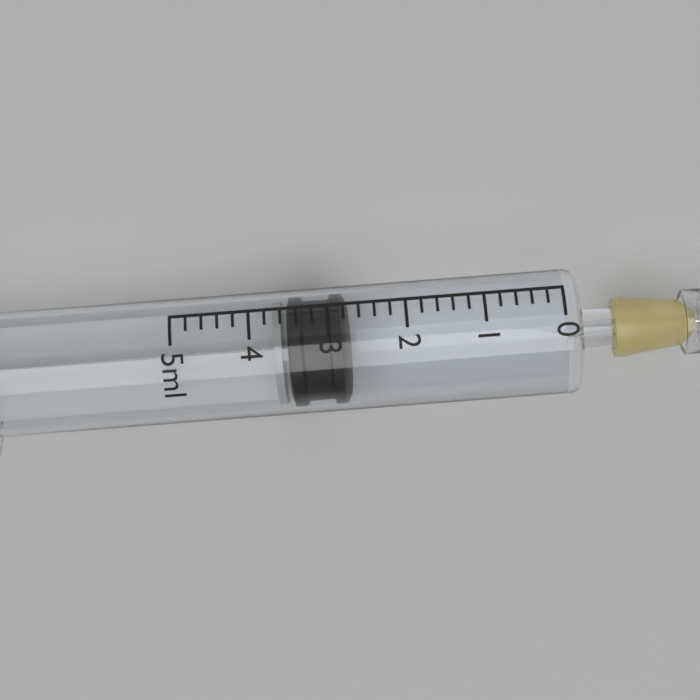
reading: 2.8 ml
